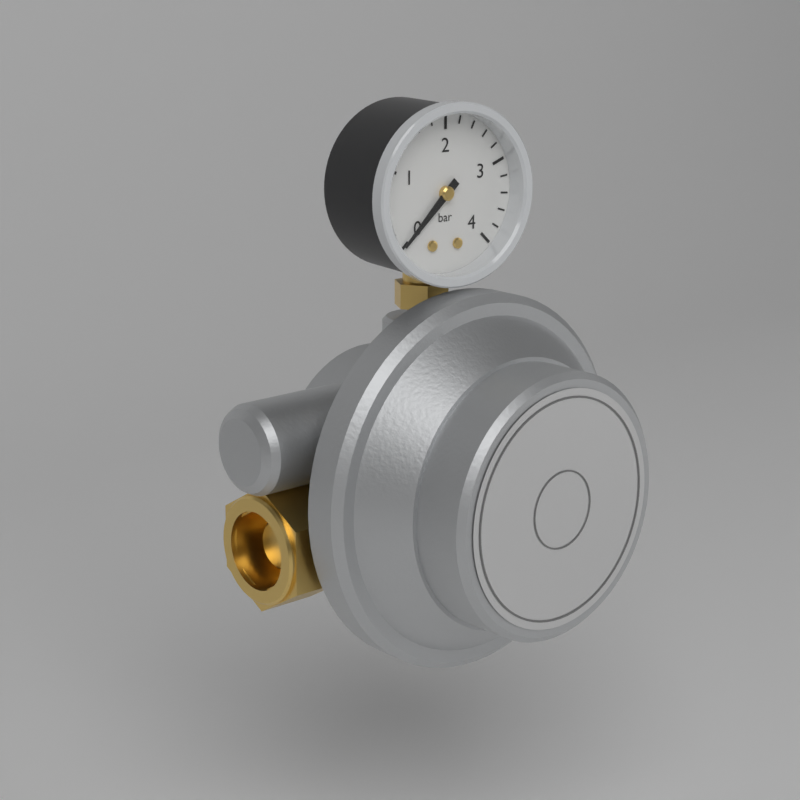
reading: 0.0 bar
